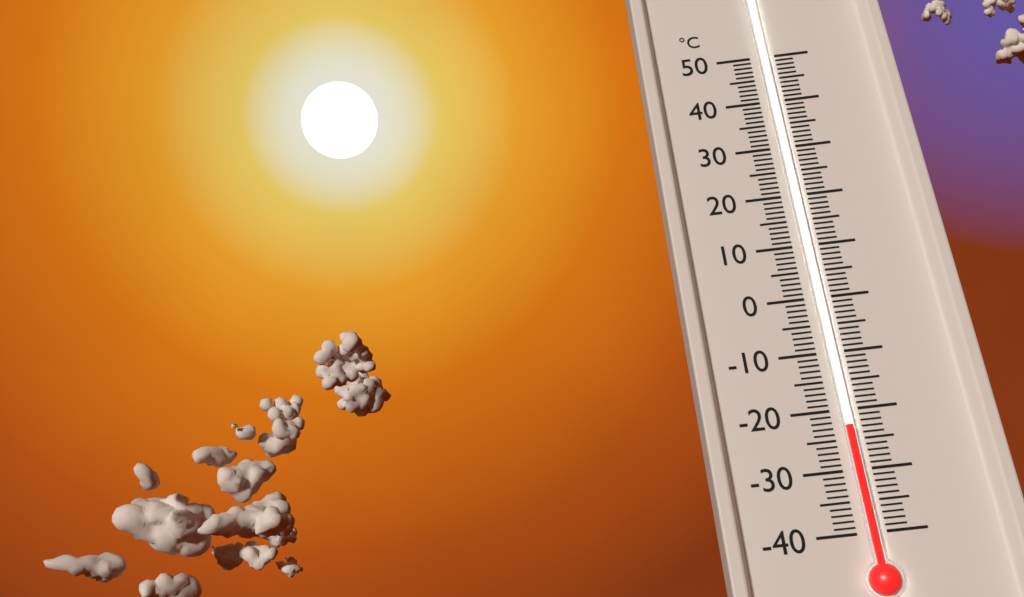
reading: -23 °C
